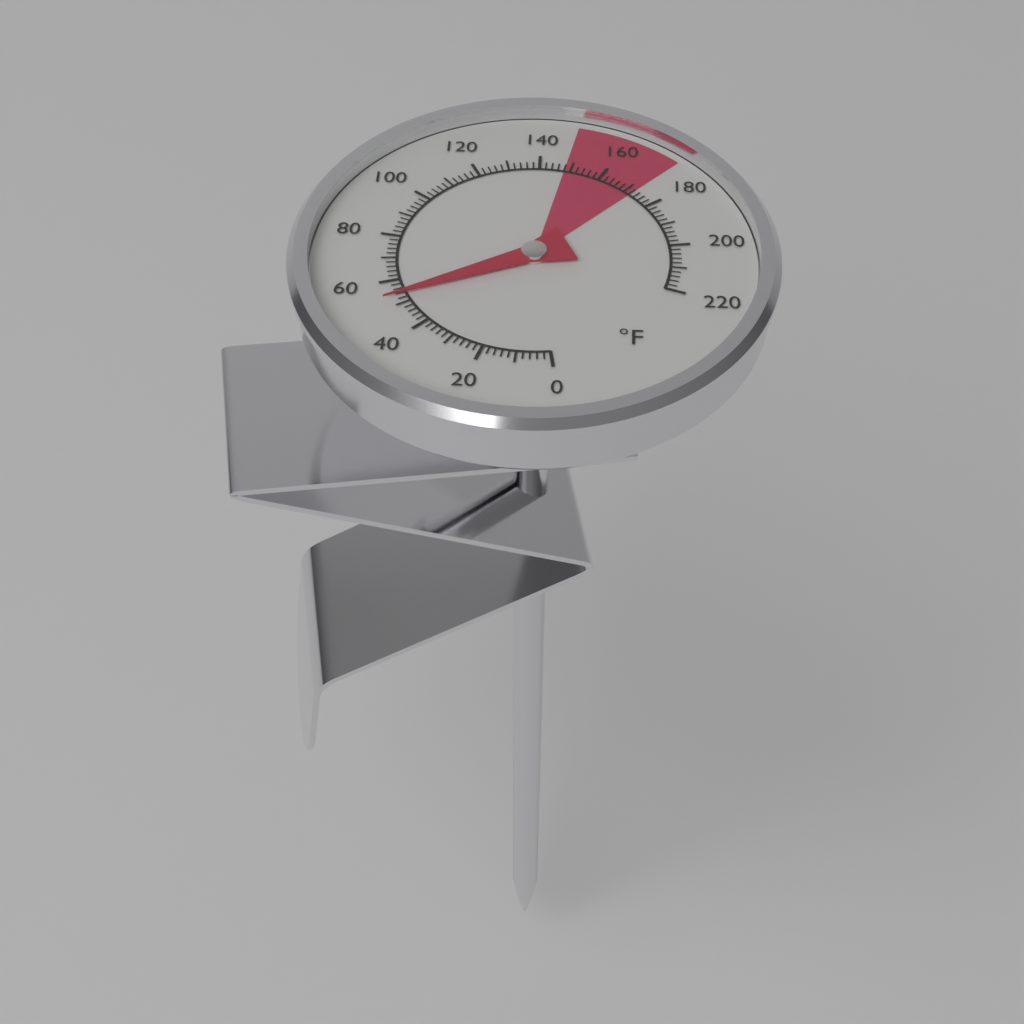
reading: 54 °F
